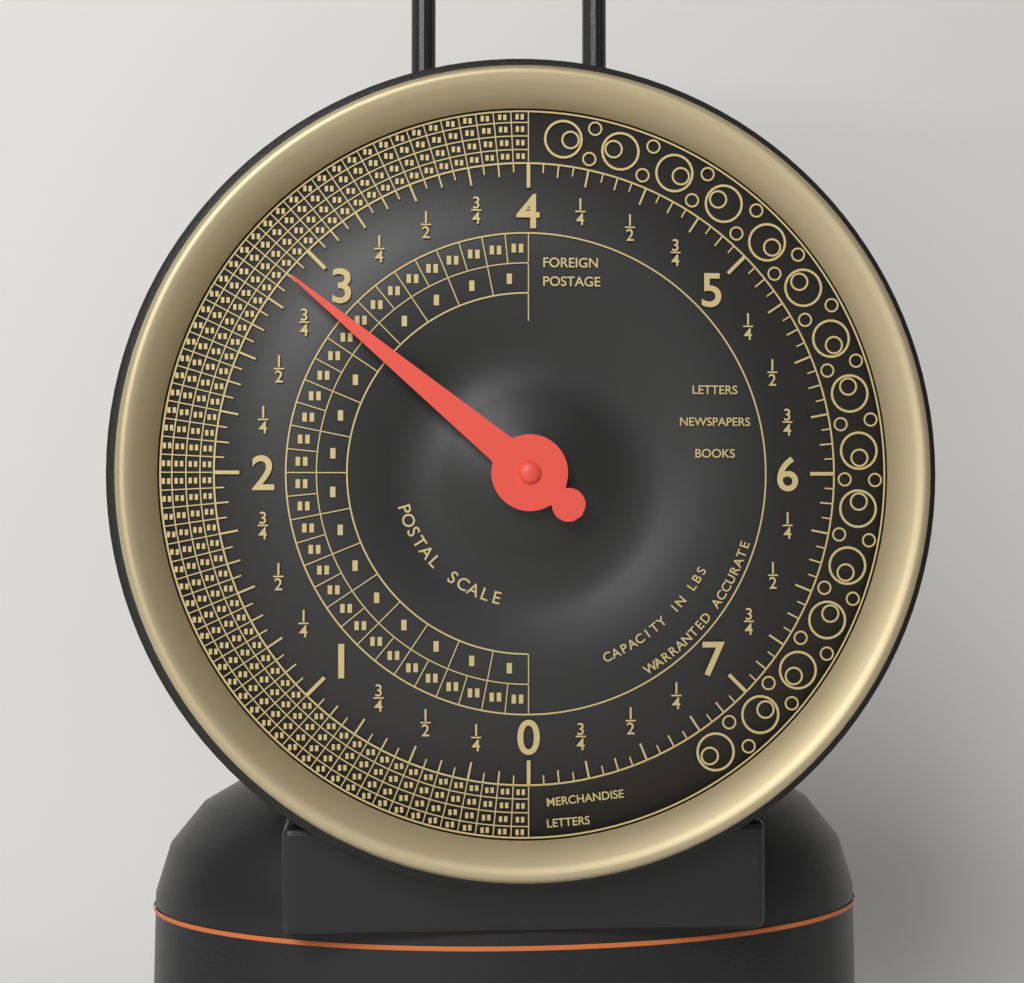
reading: 2.8750 lbs
